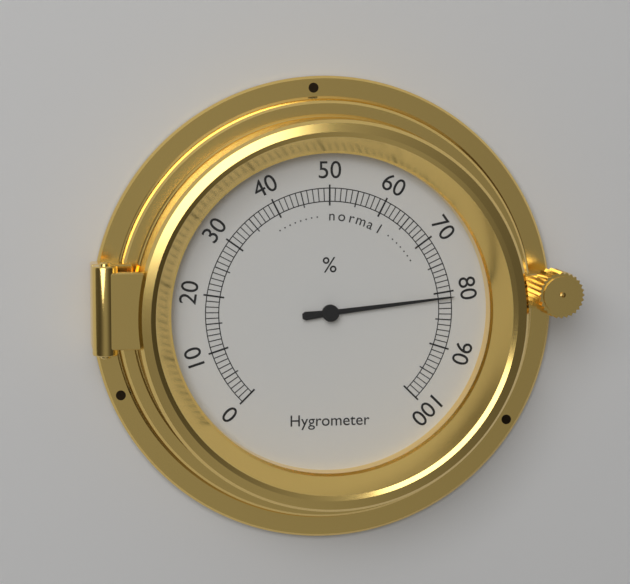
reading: 81 %
